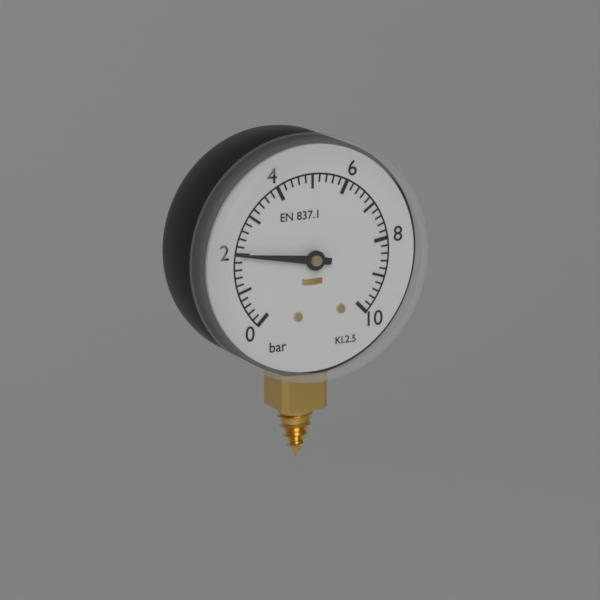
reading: 2.0 bar
